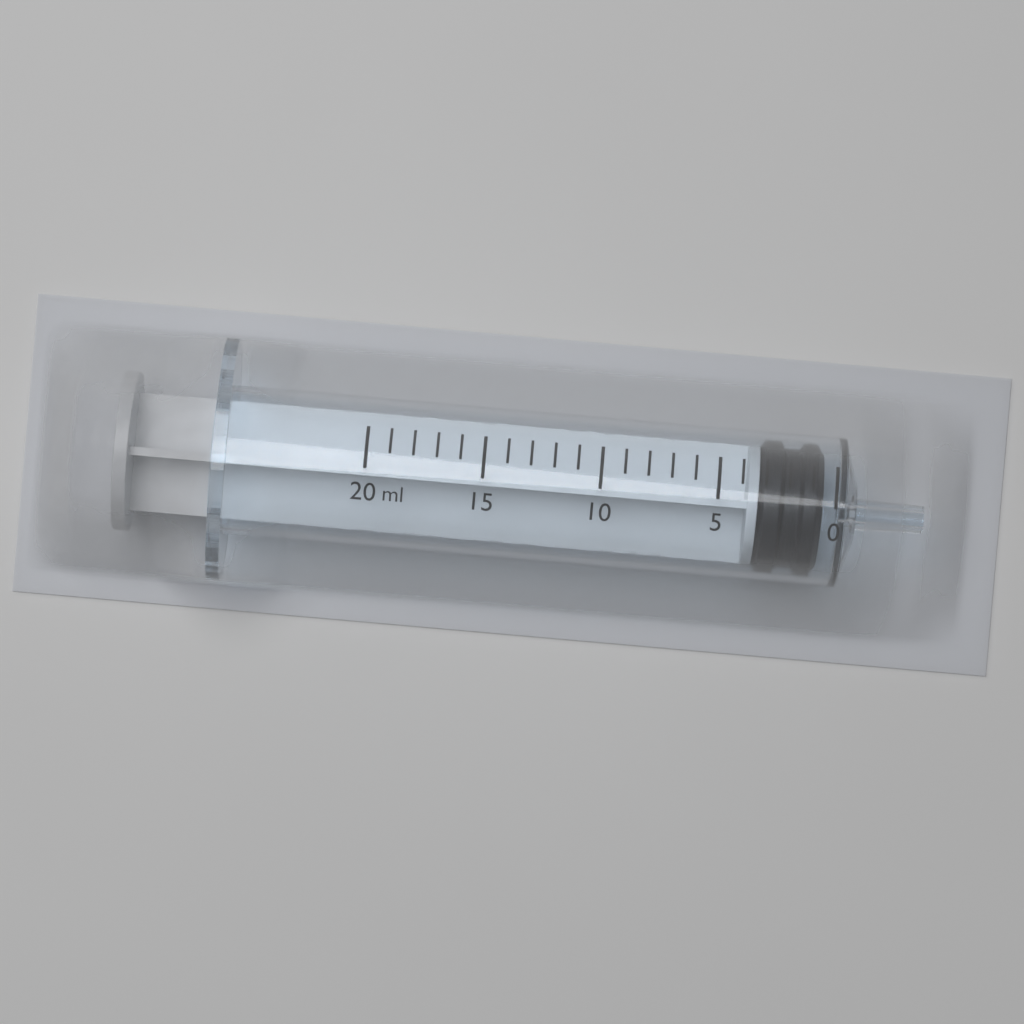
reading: 0.5 ml
